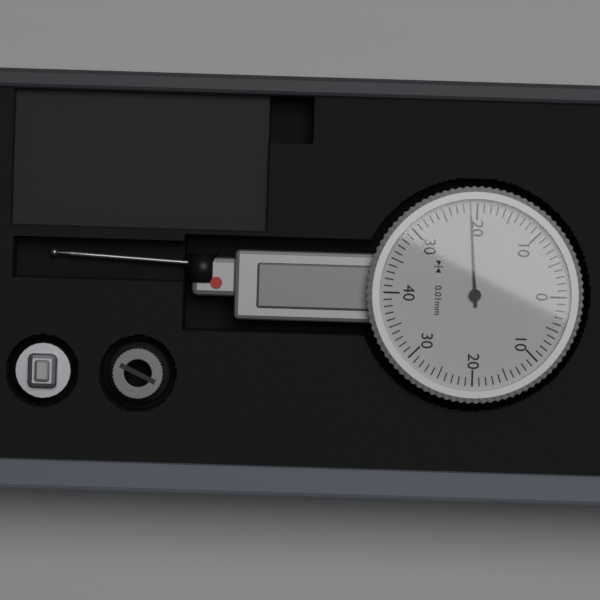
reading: 0.21 mm
